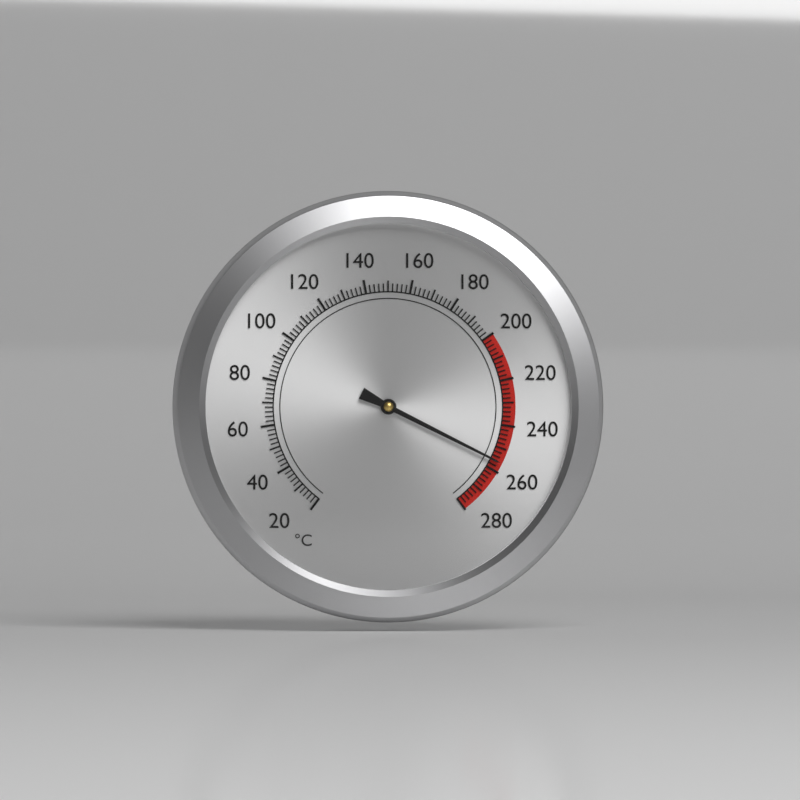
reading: 256 °C
